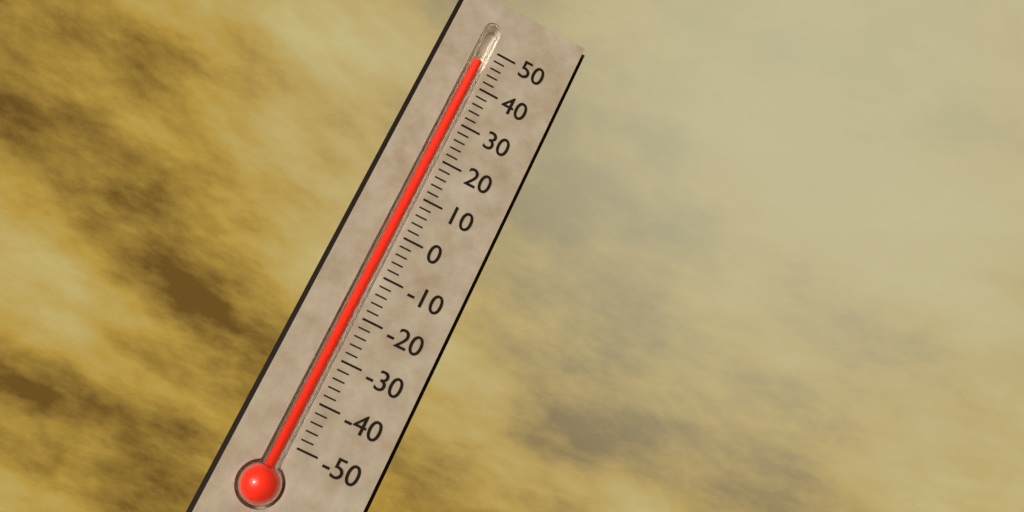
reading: 46 (no unit)
